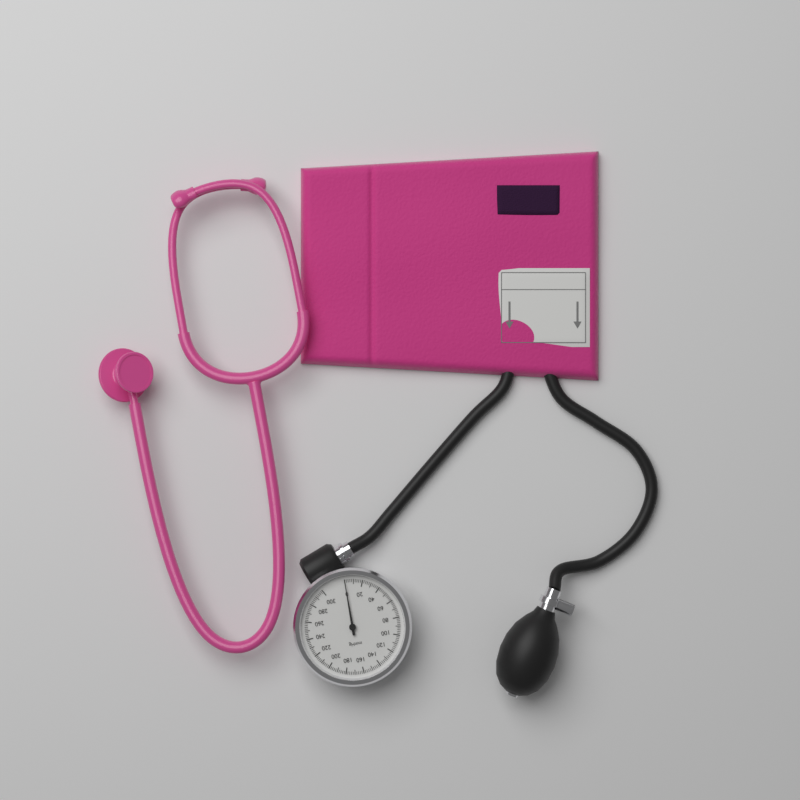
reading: 0 mmHg
